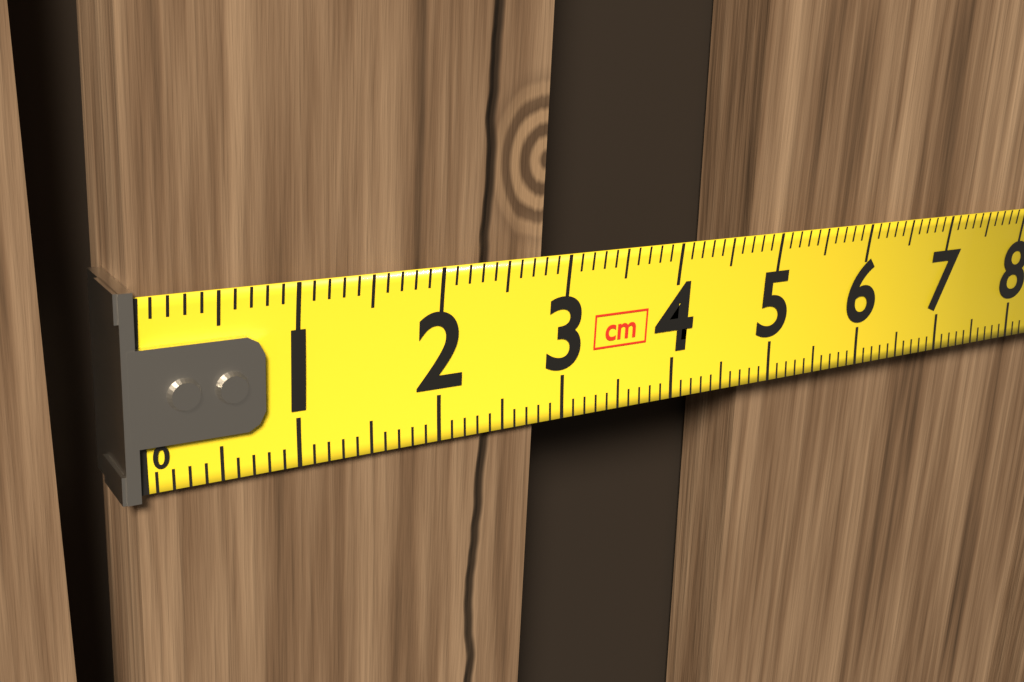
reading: 2.8 cm
